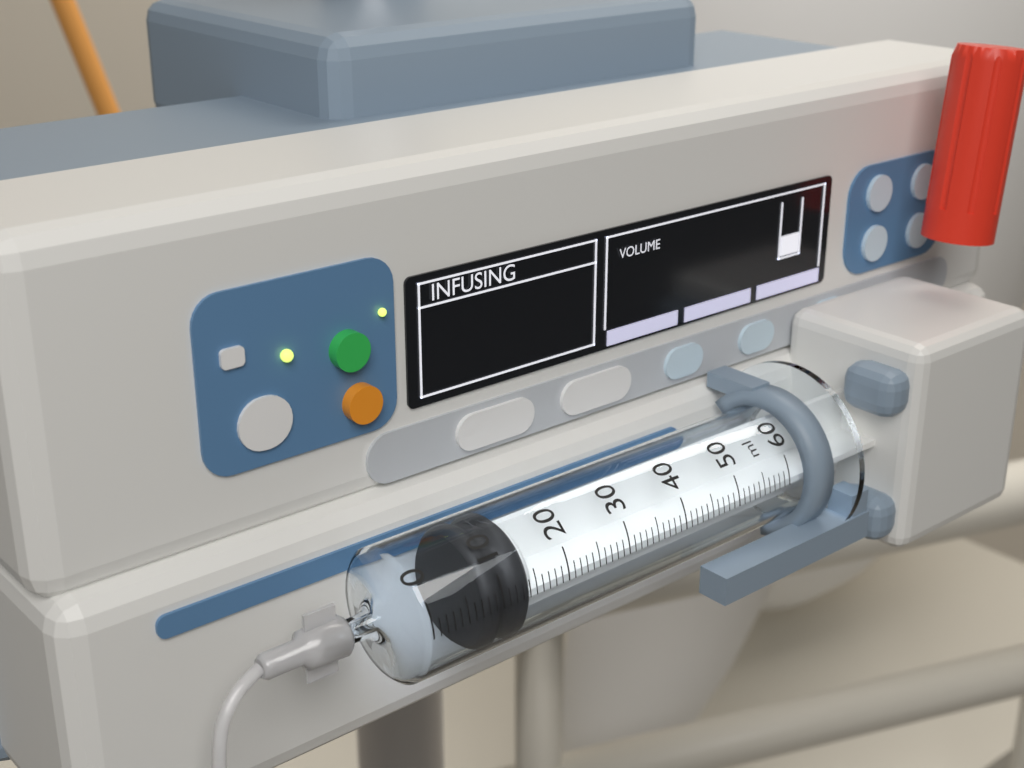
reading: 8 ml
